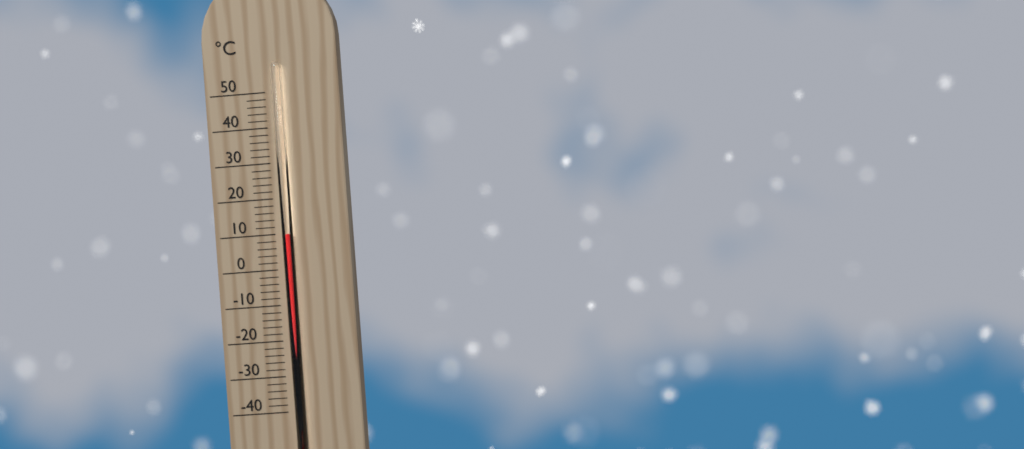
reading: 10 °C
